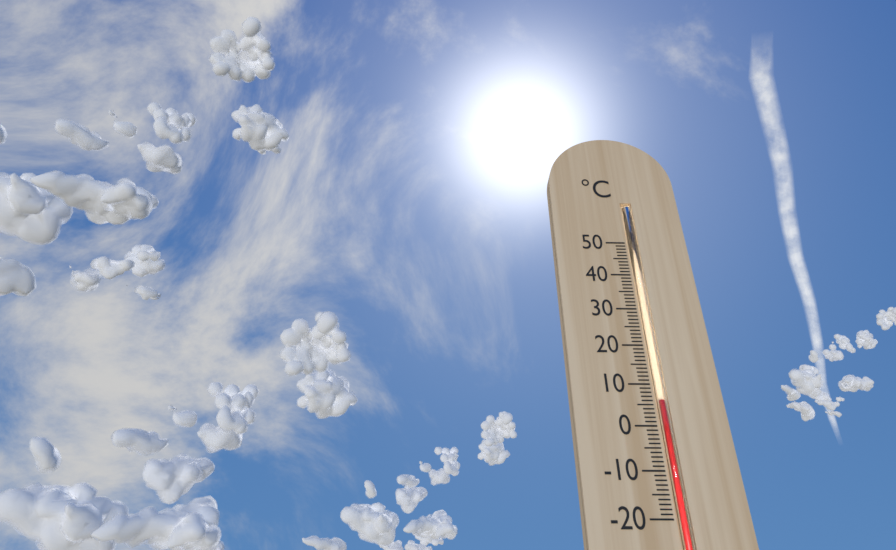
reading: 6 °C
